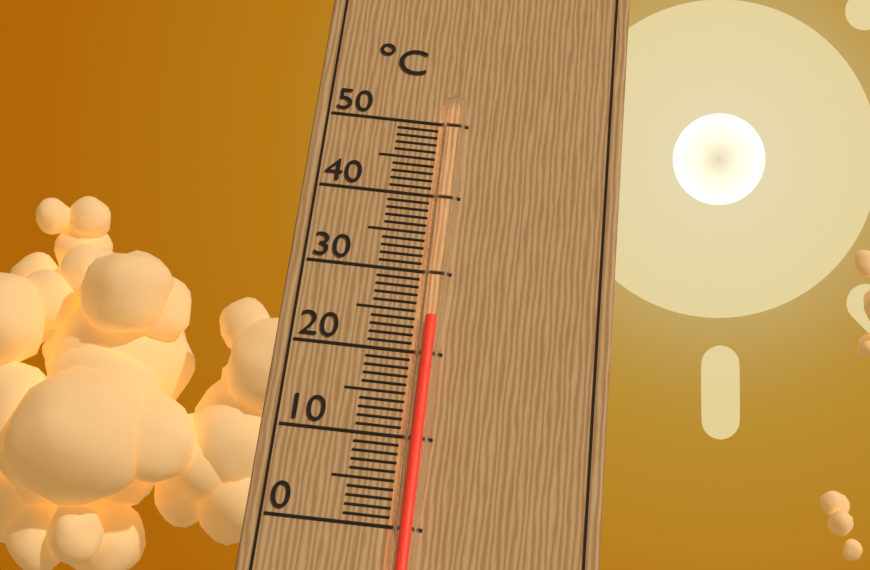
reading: 24 °C
